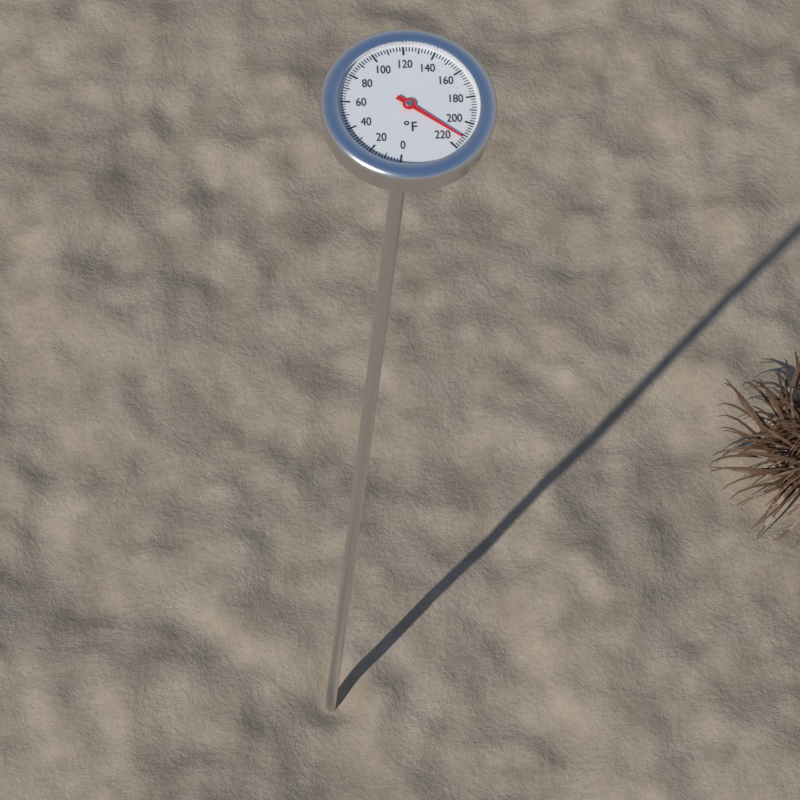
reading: 212 °F
